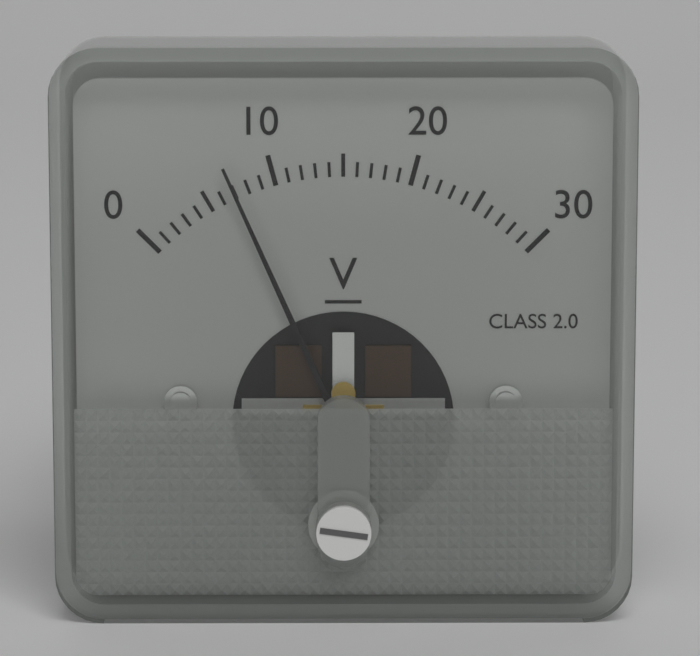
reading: 7 V
